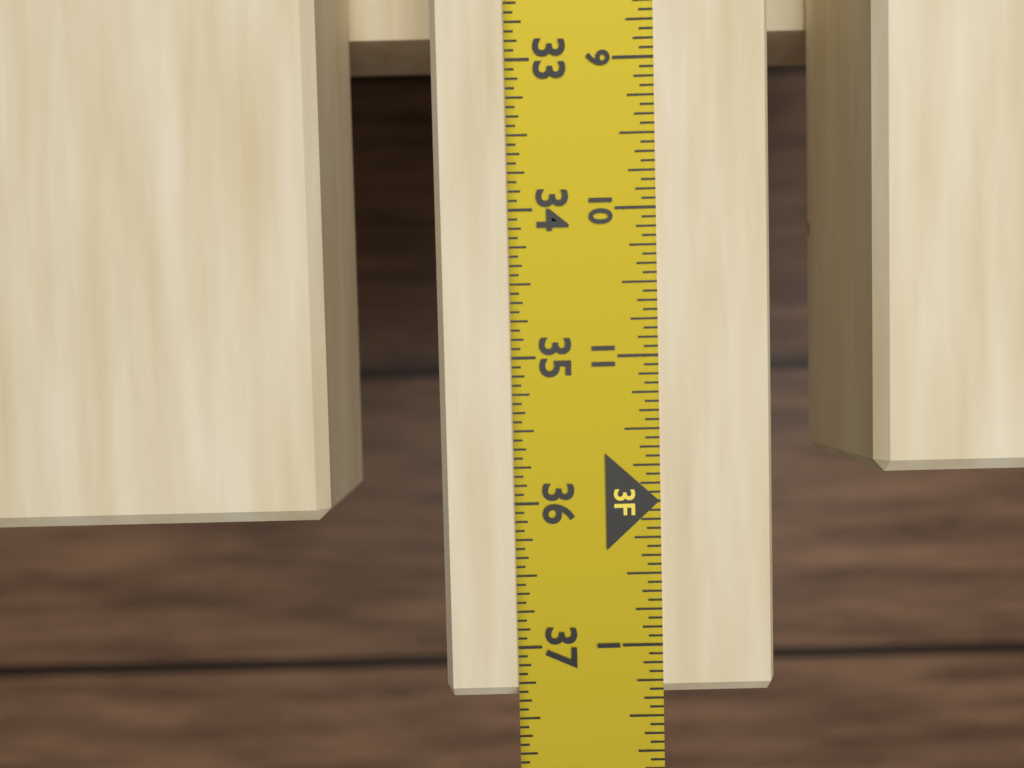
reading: 37.3750 in
